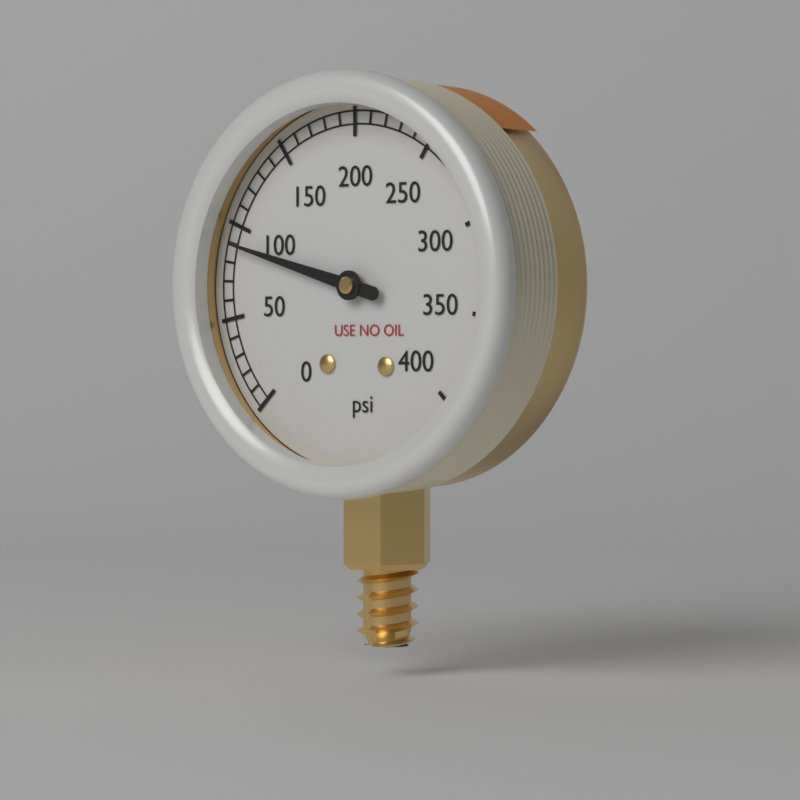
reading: 90 psi
